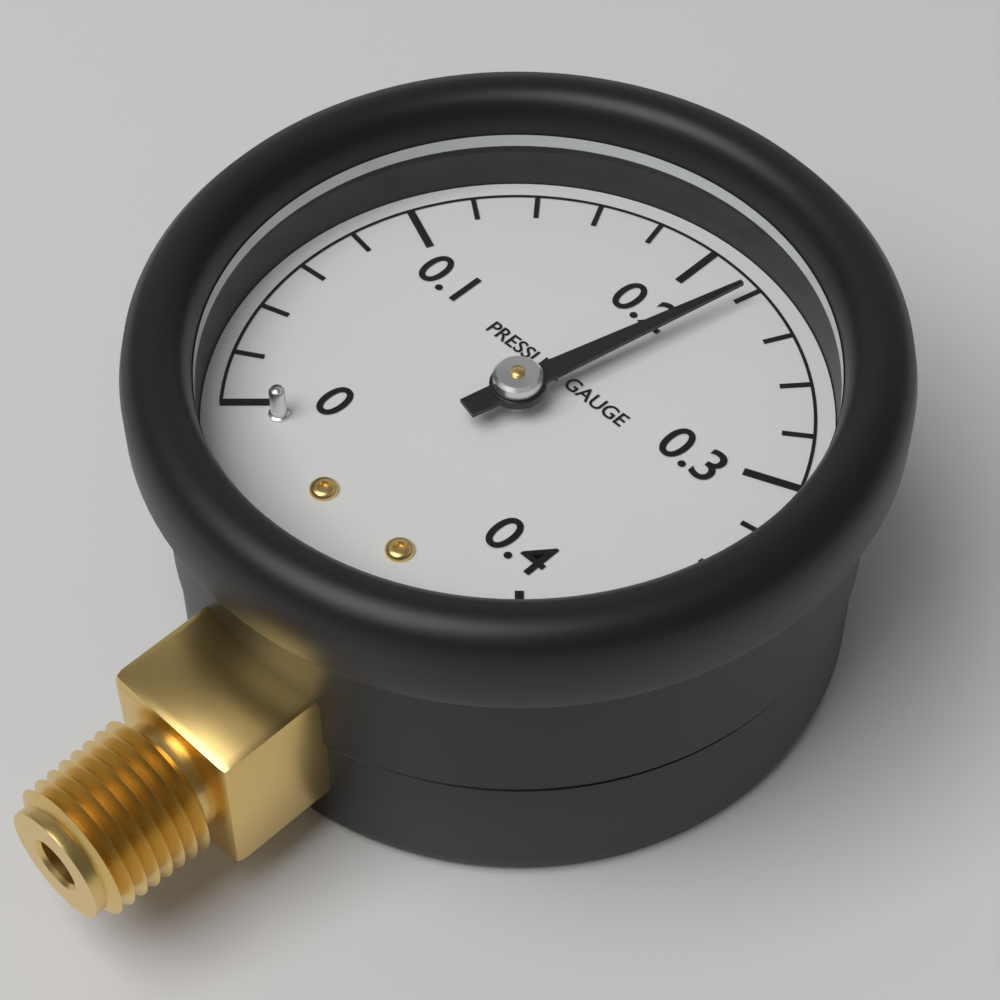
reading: 0.22 (no unit)
